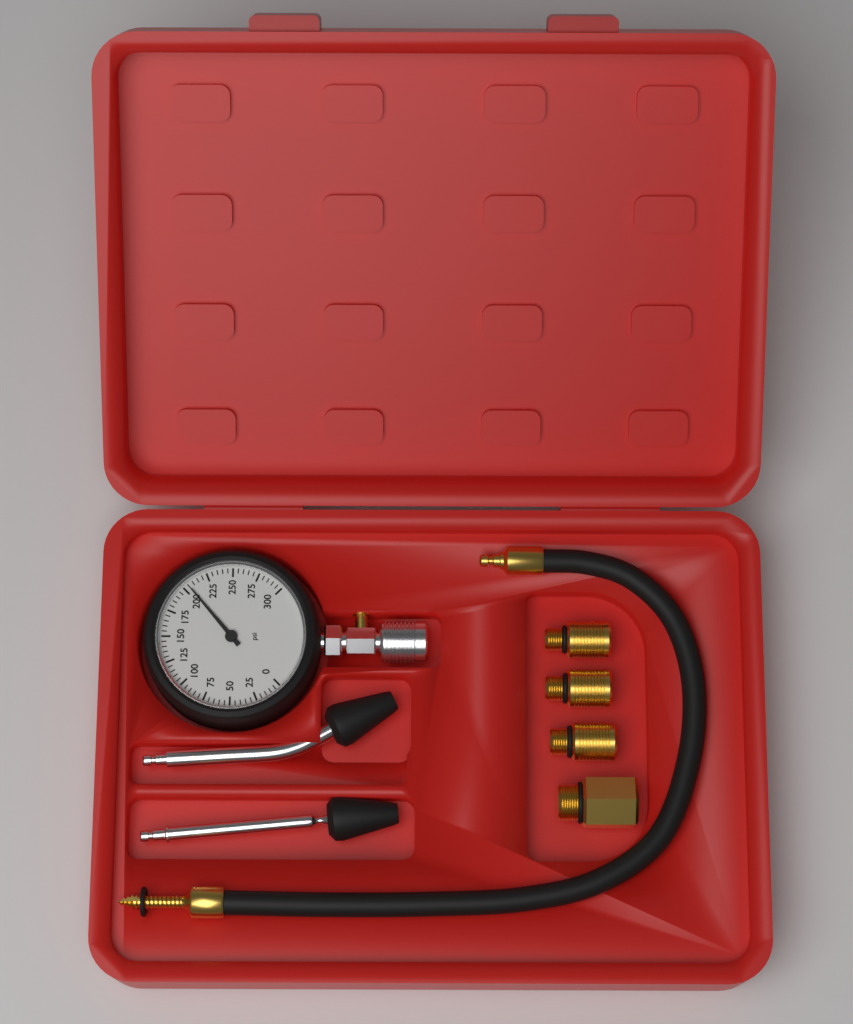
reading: 205 psi
